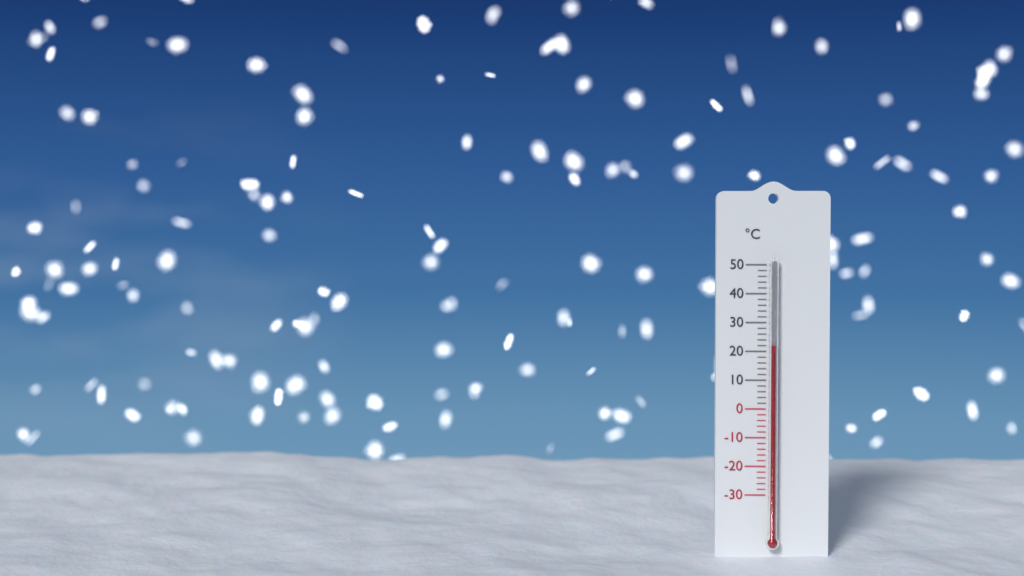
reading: 22 °C
